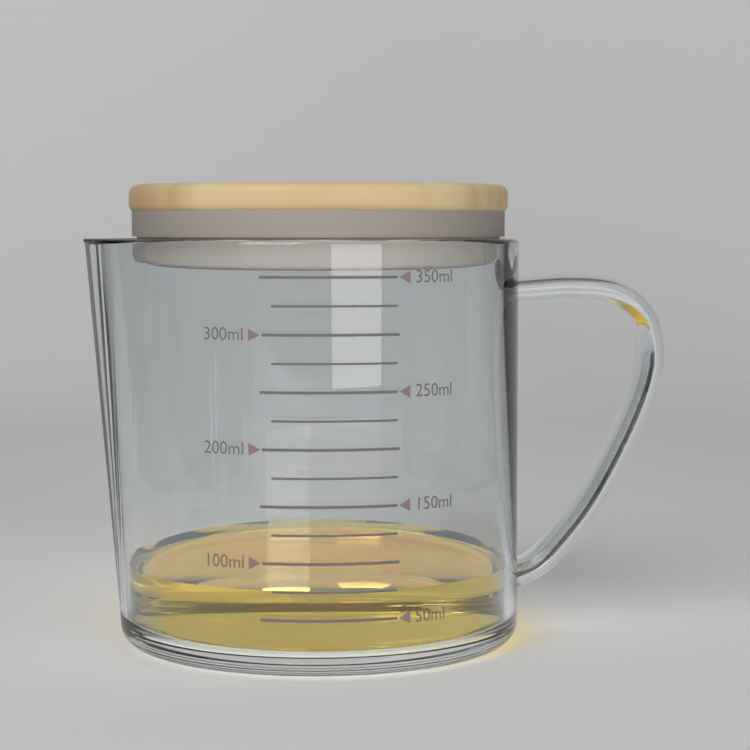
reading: 75 ml
